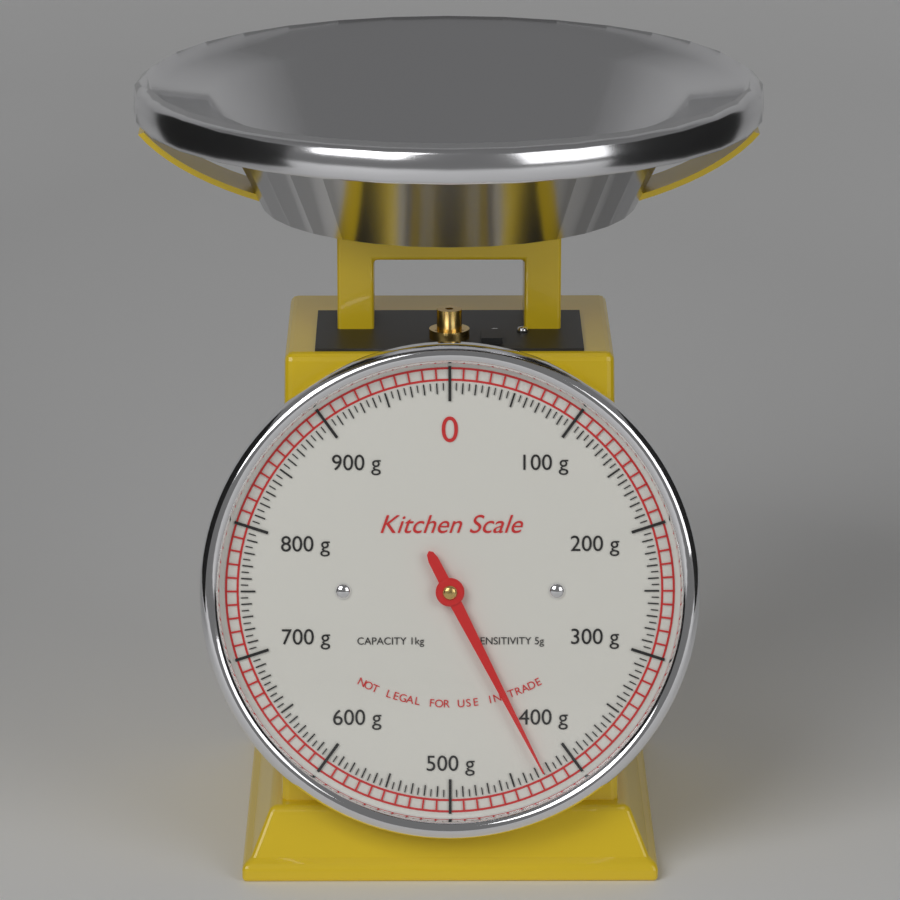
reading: 425 g
